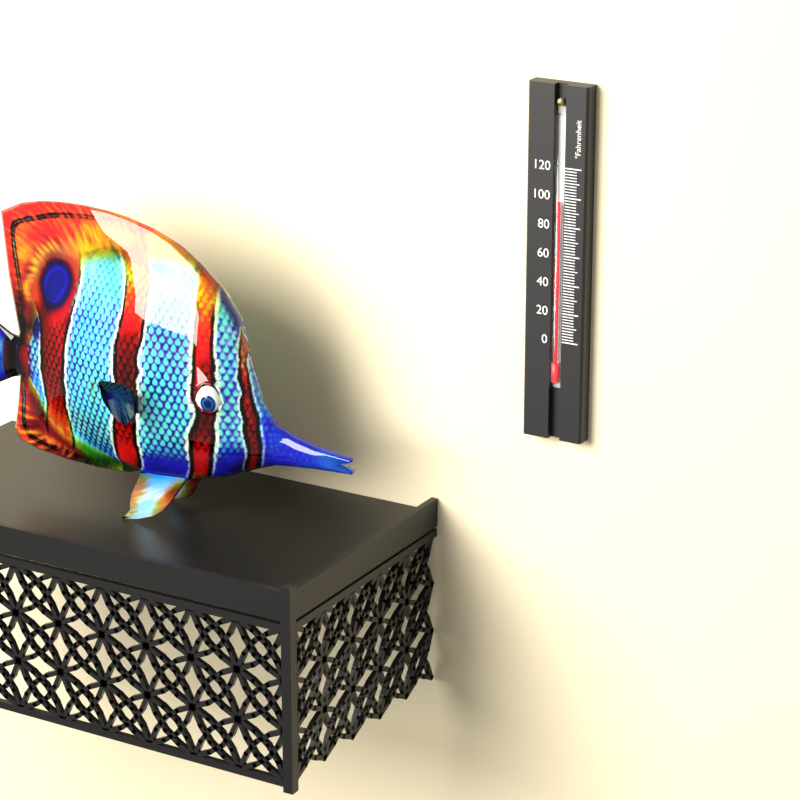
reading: 96 °F
